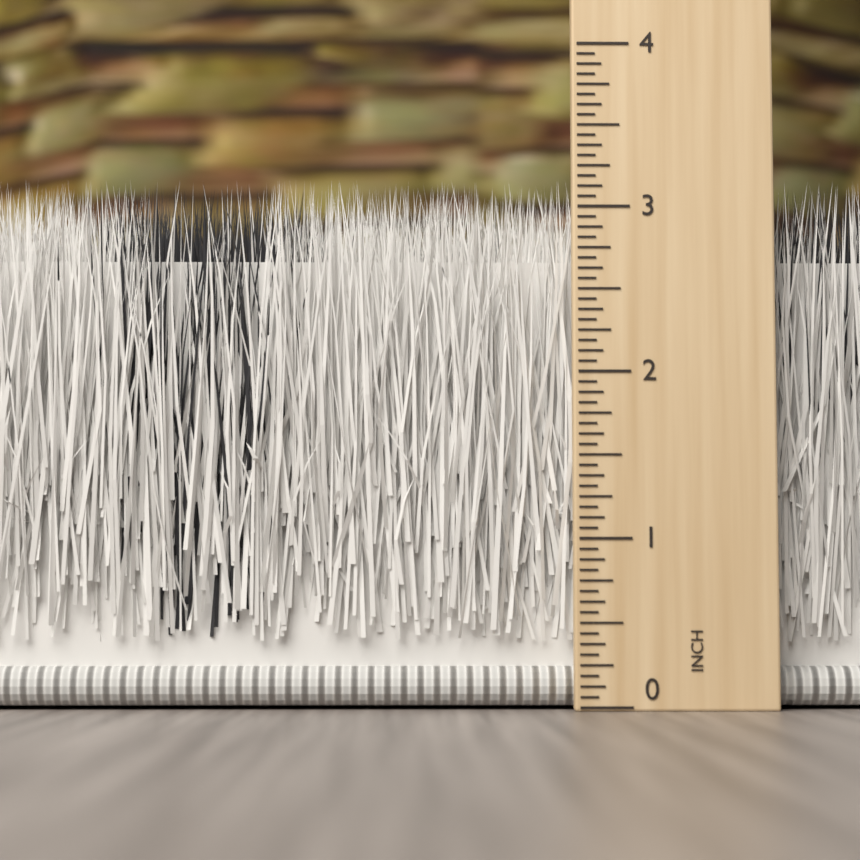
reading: 3.1875 inch
